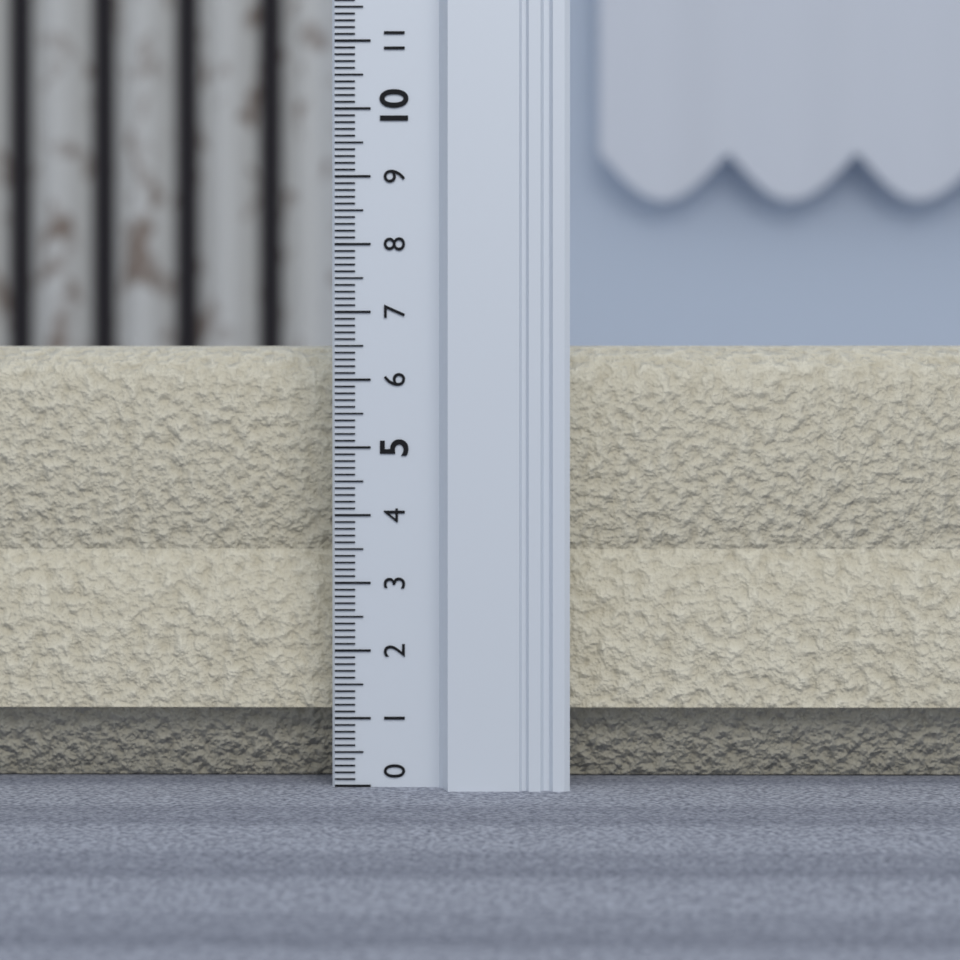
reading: 6.6 (no unit)
